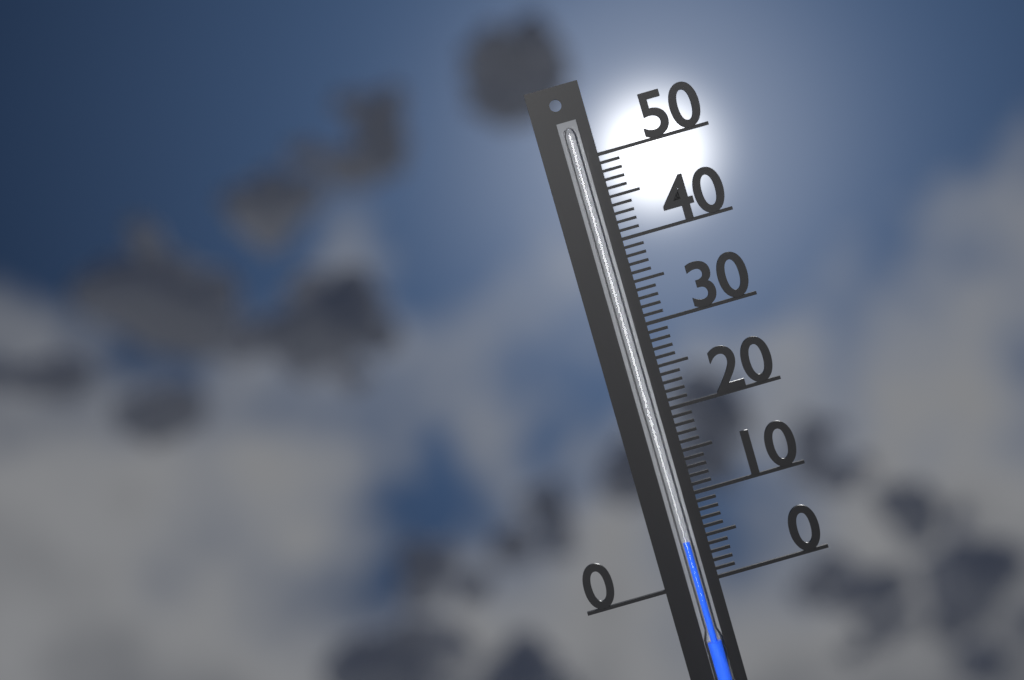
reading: 5 (no unit)
